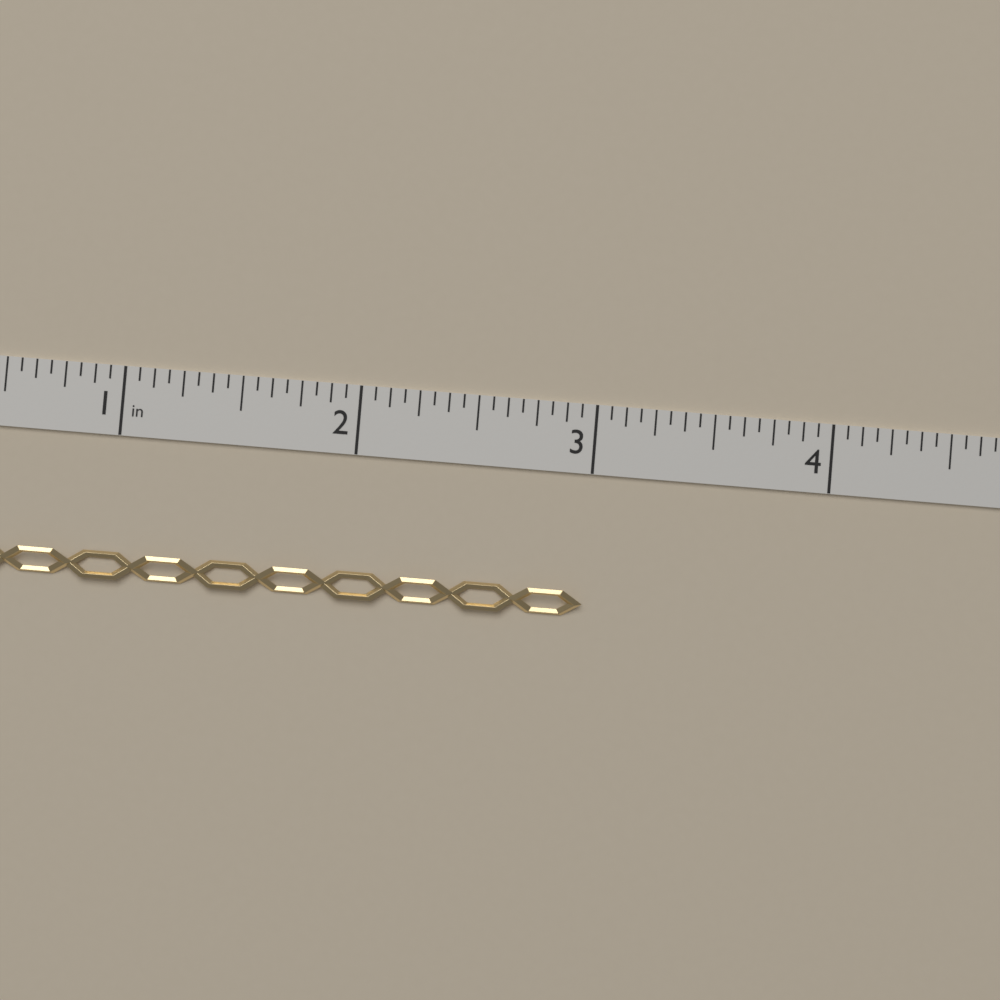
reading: 3.0000 in
